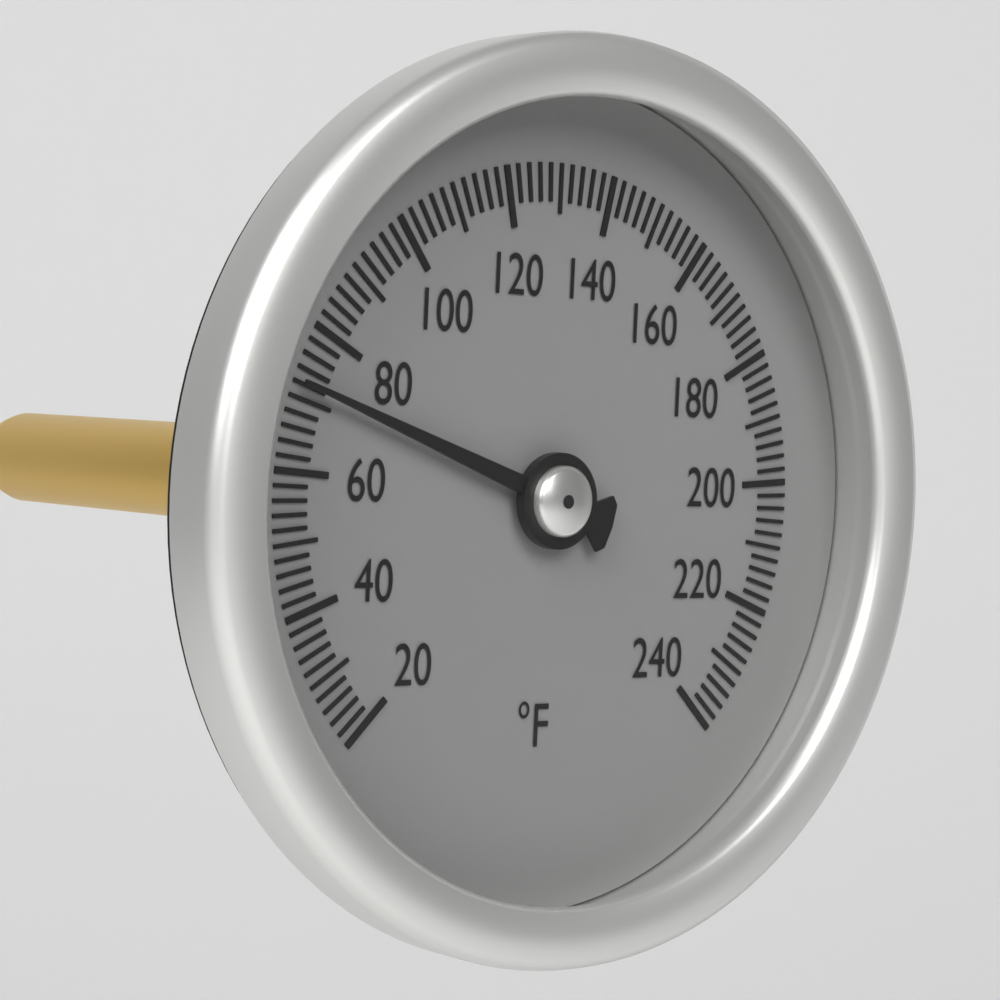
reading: 72 °F
